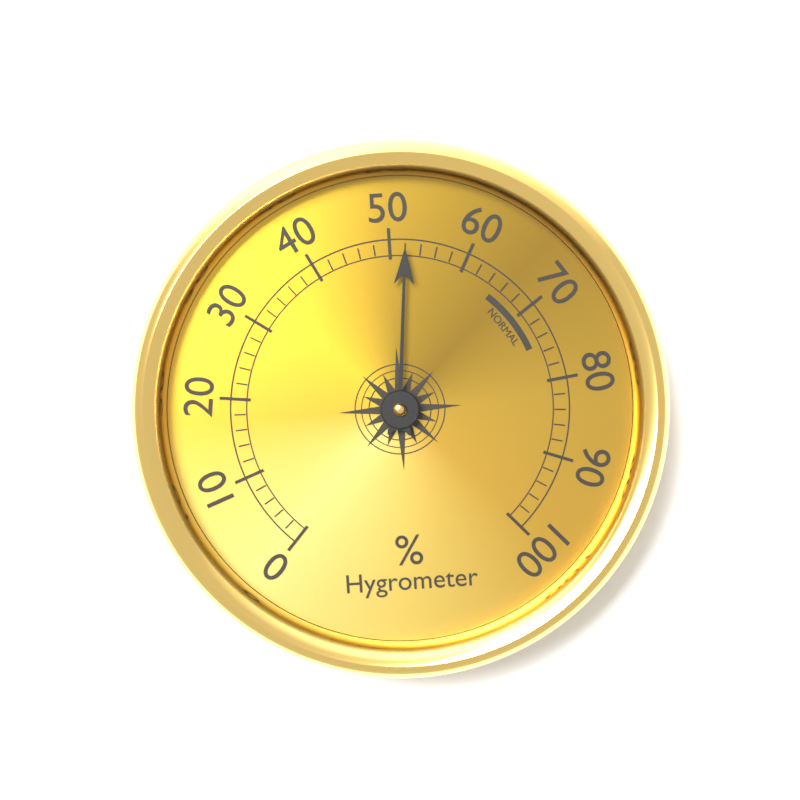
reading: 52 %
